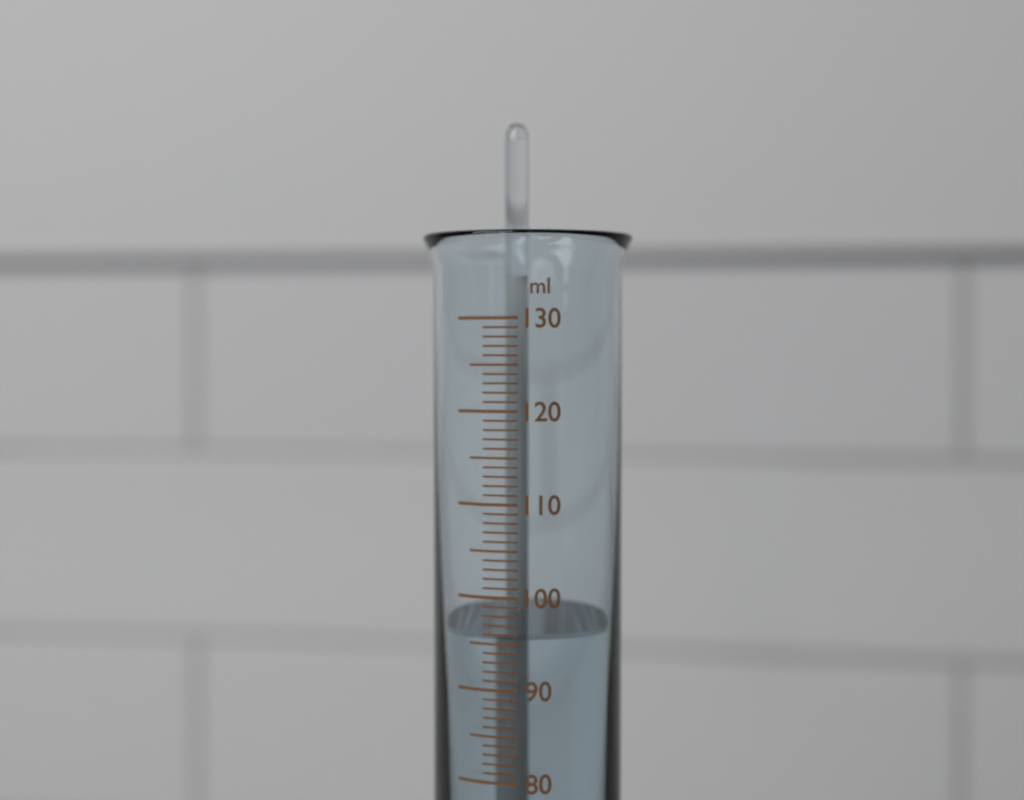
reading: 96 ml
